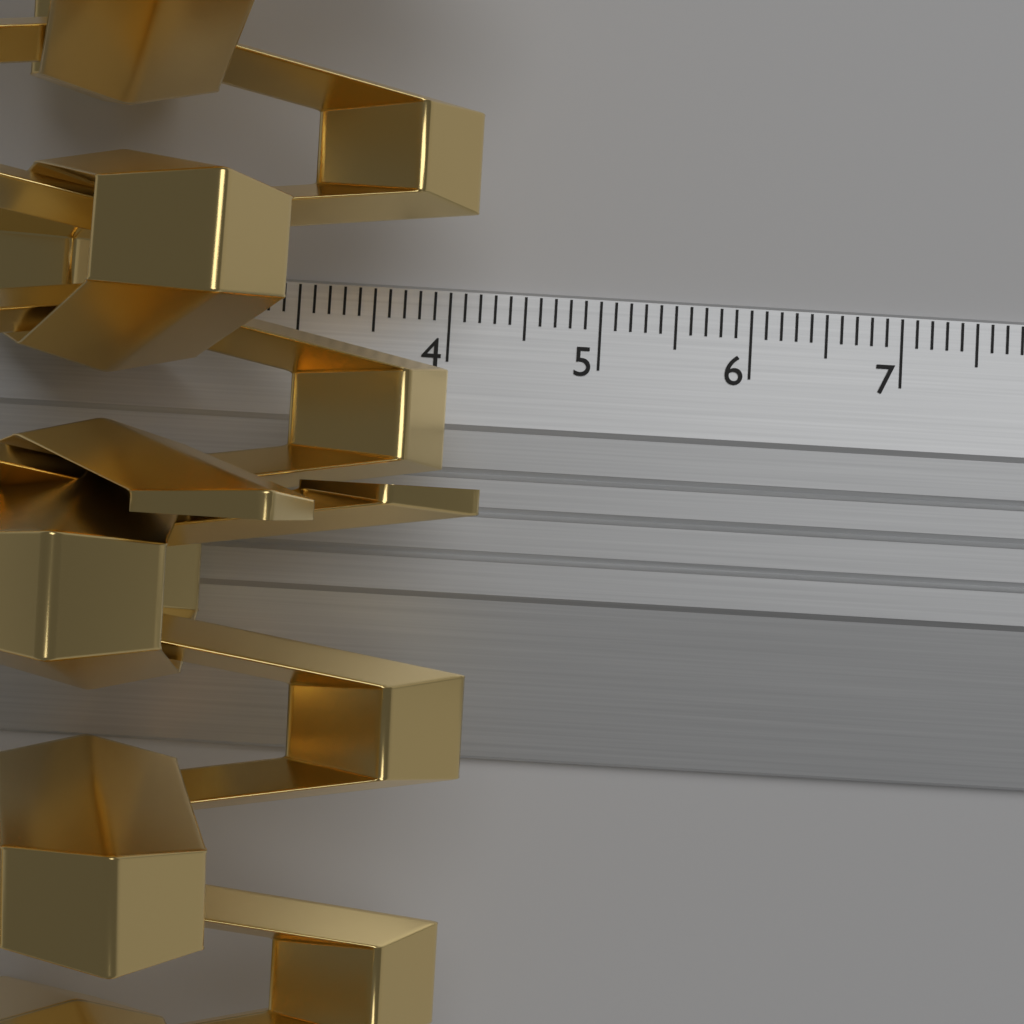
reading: 4.3 cm
